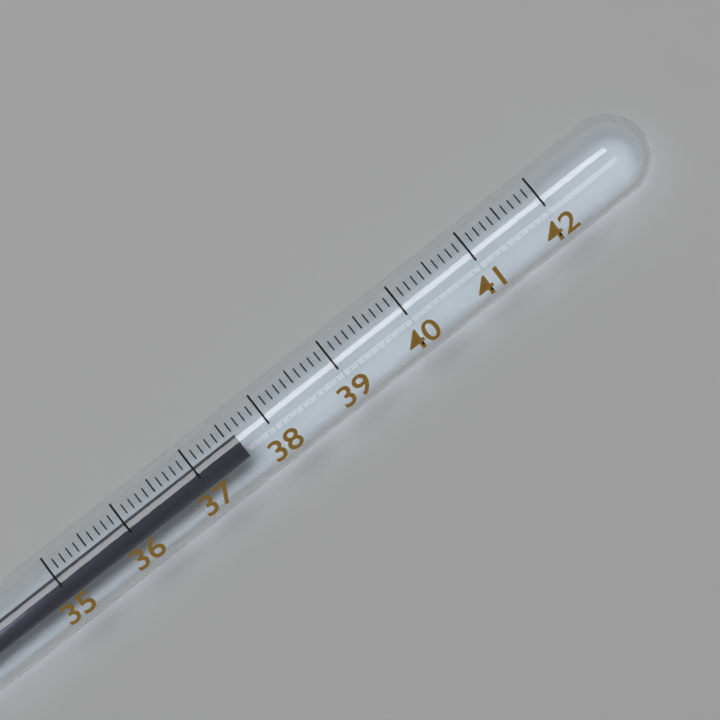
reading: 37.6 (no unit)
